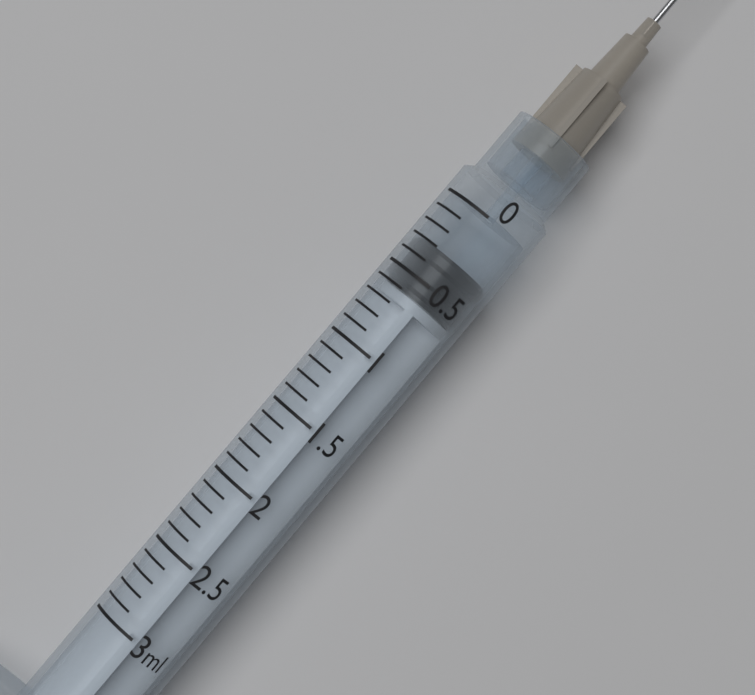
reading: 0.3 ml
